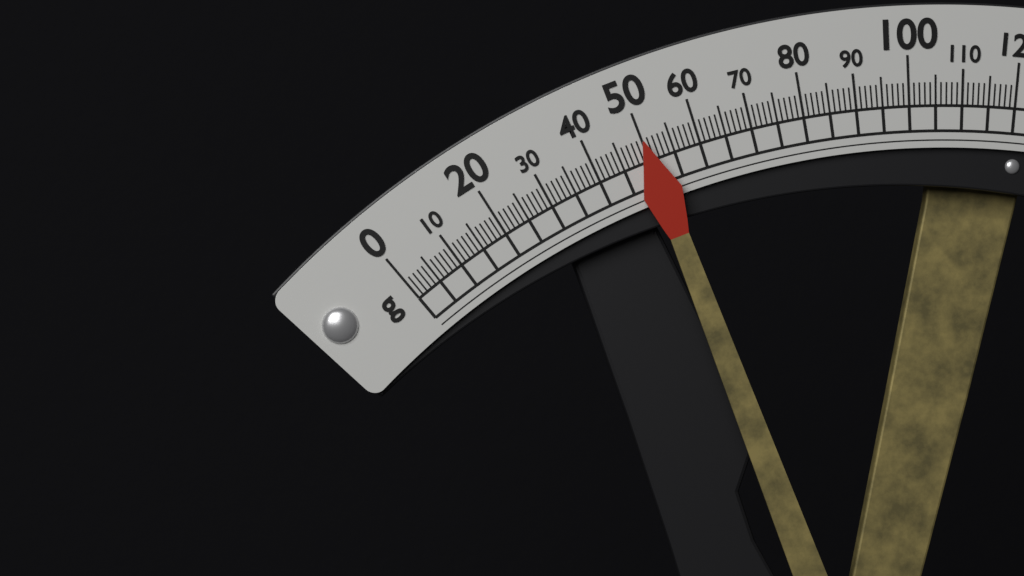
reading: 50 g
